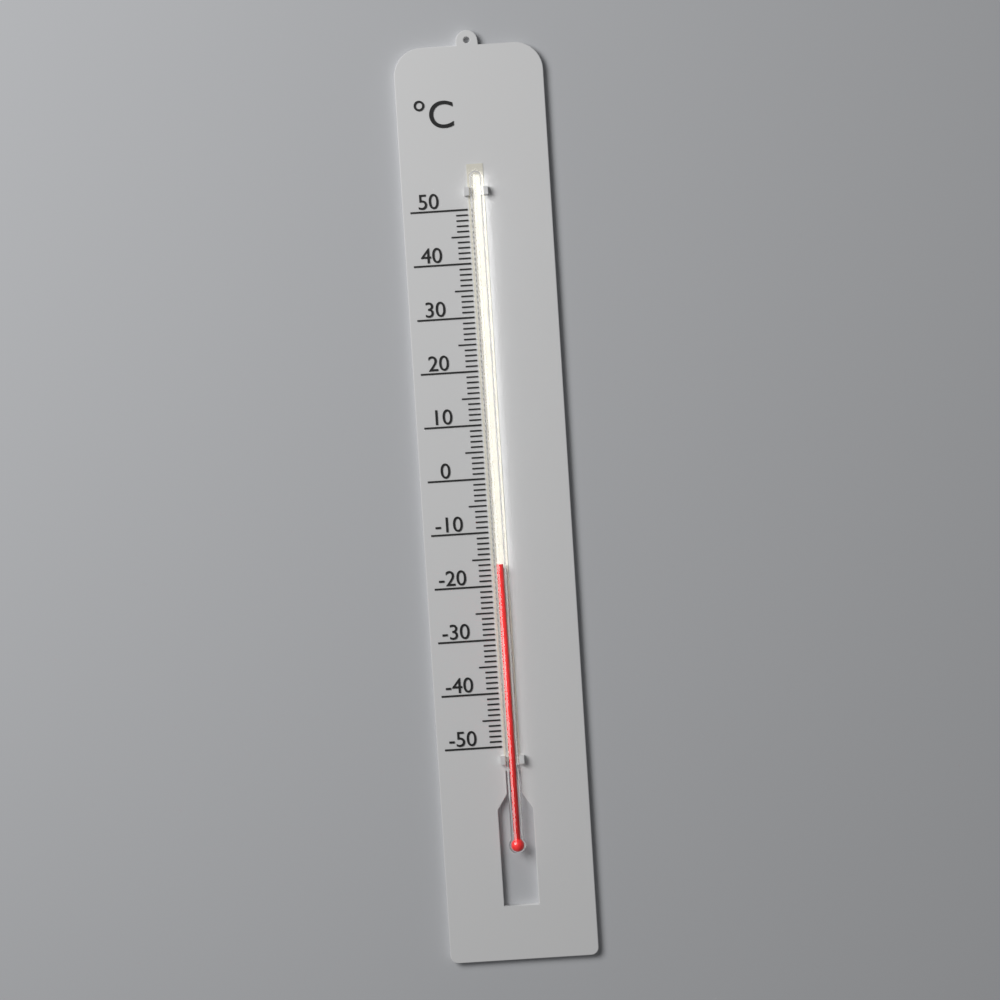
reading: -16 °C
